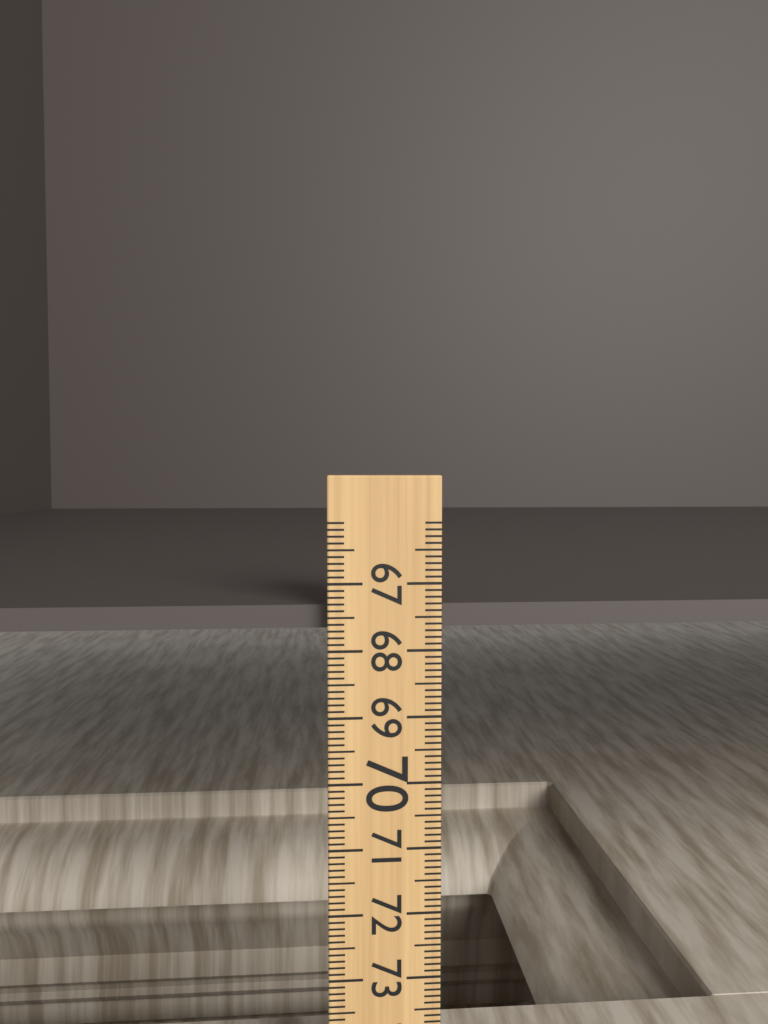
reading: 67.7 (no unit)
